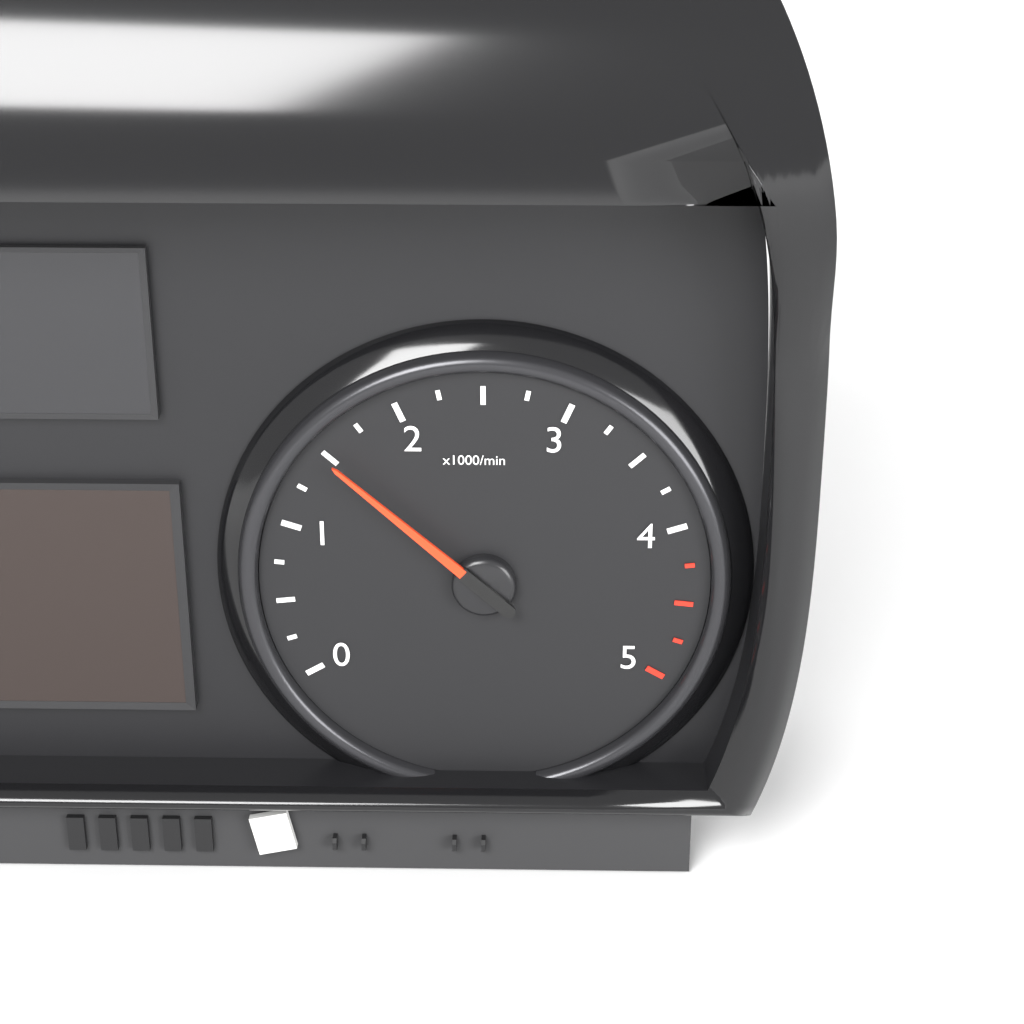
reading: 1.50 x1000/min
